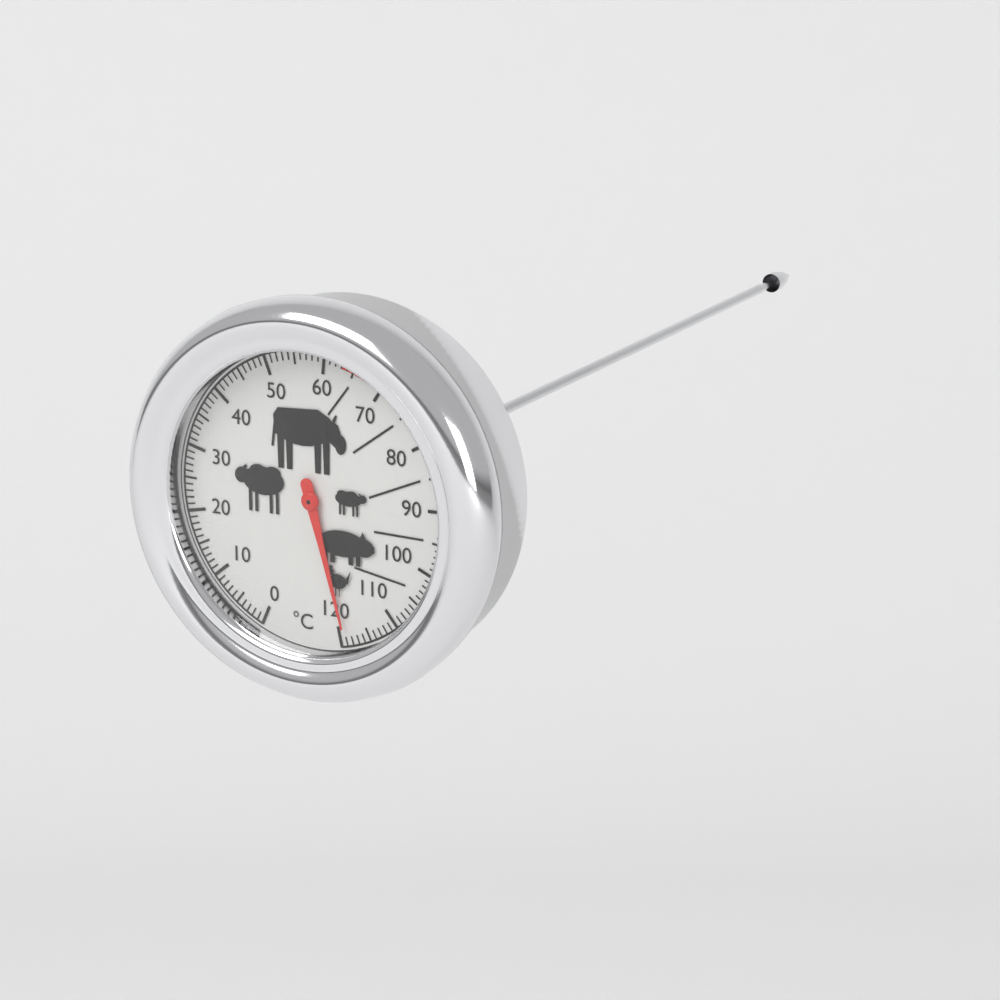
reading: 119 °C
